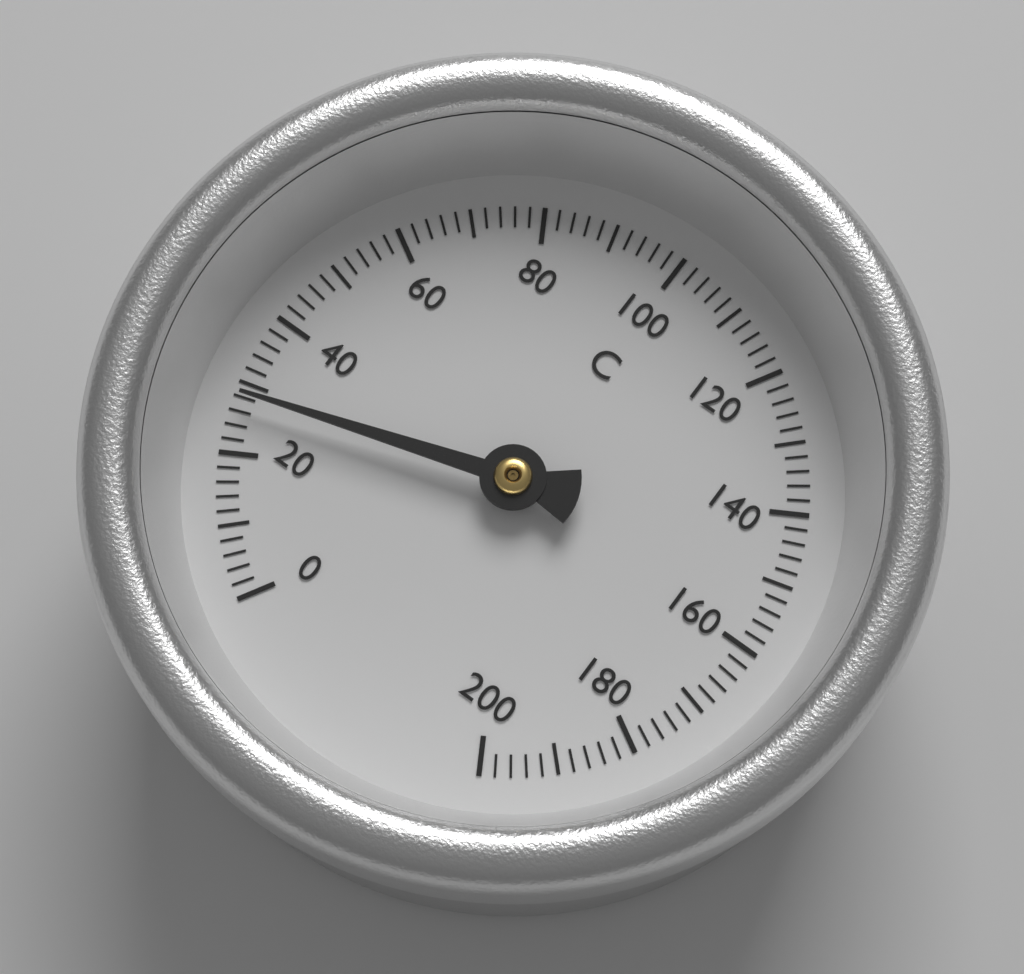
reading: 28 °C
